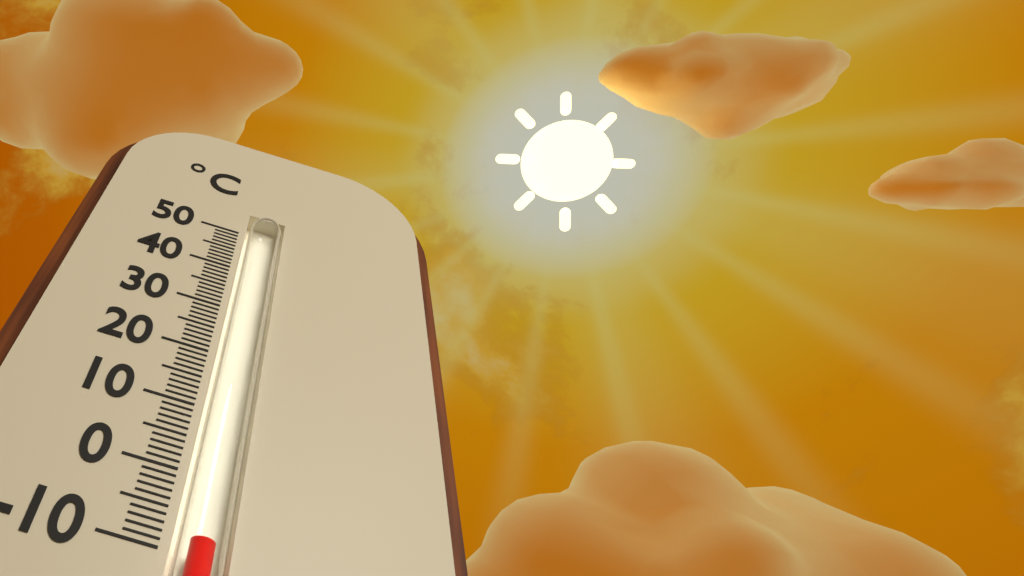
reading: -8 °C
